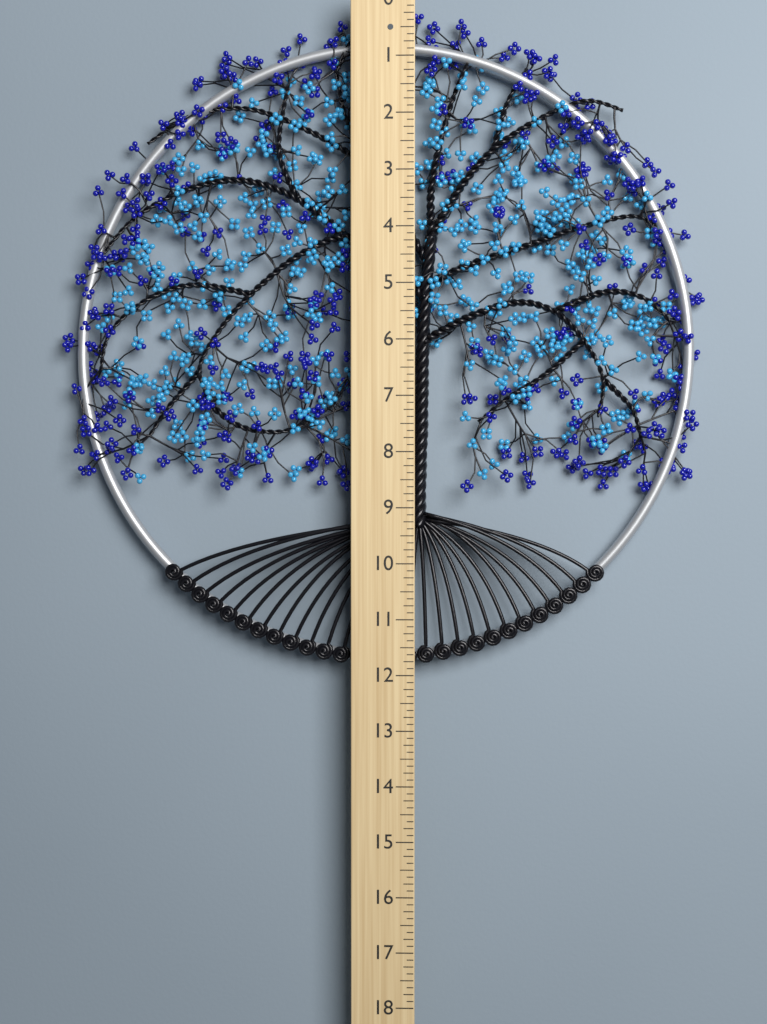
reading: 11.875 (no unit)
